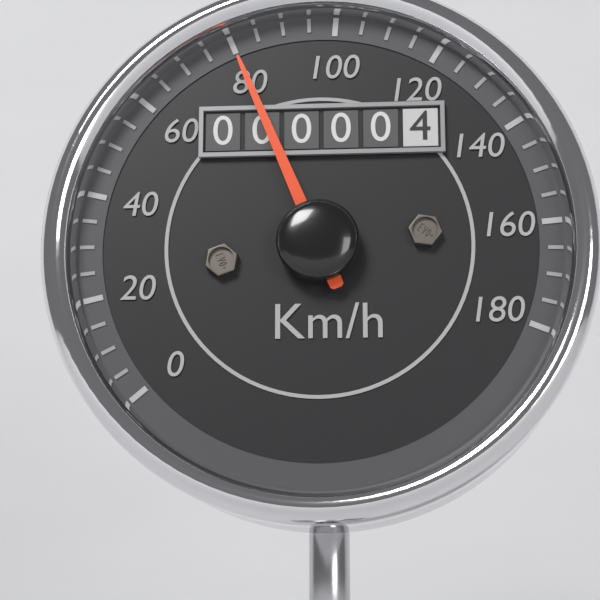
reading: 80 km/h
